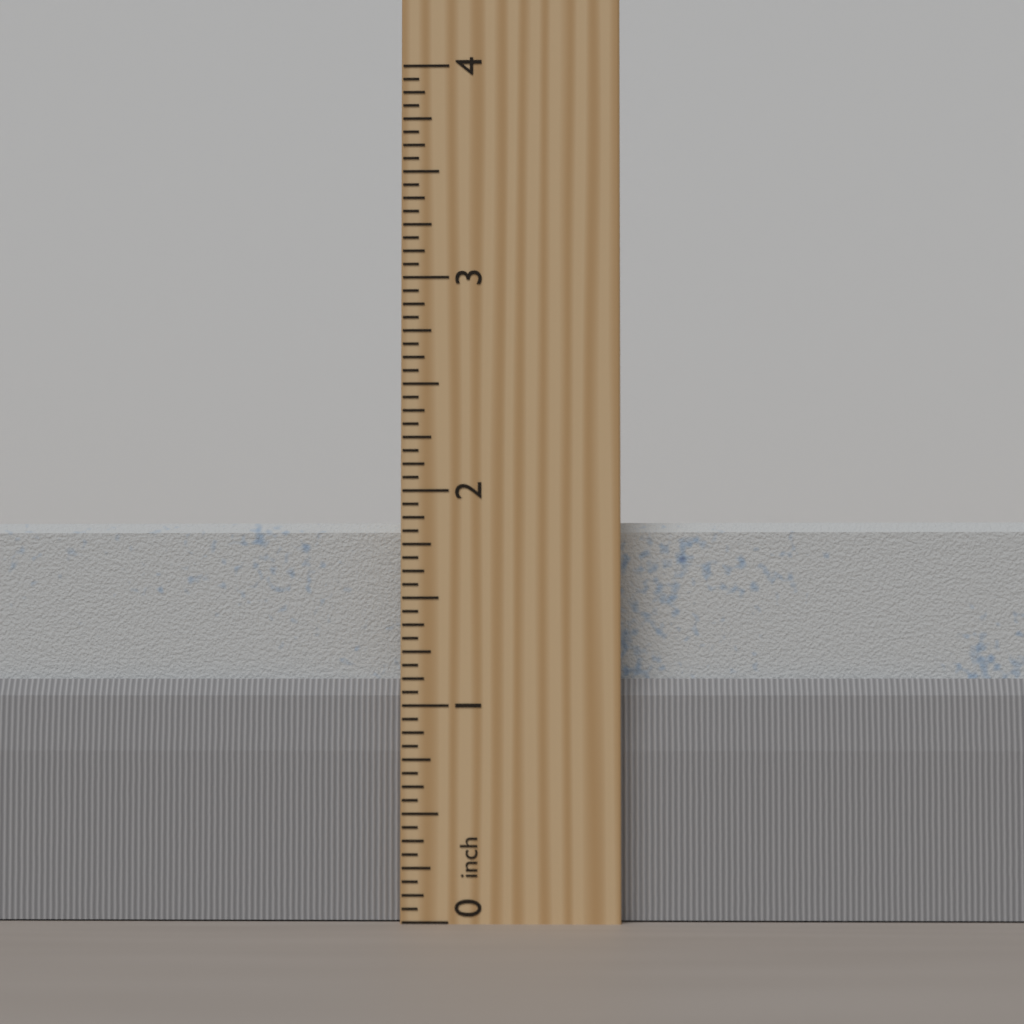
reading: 1.8750 inch
